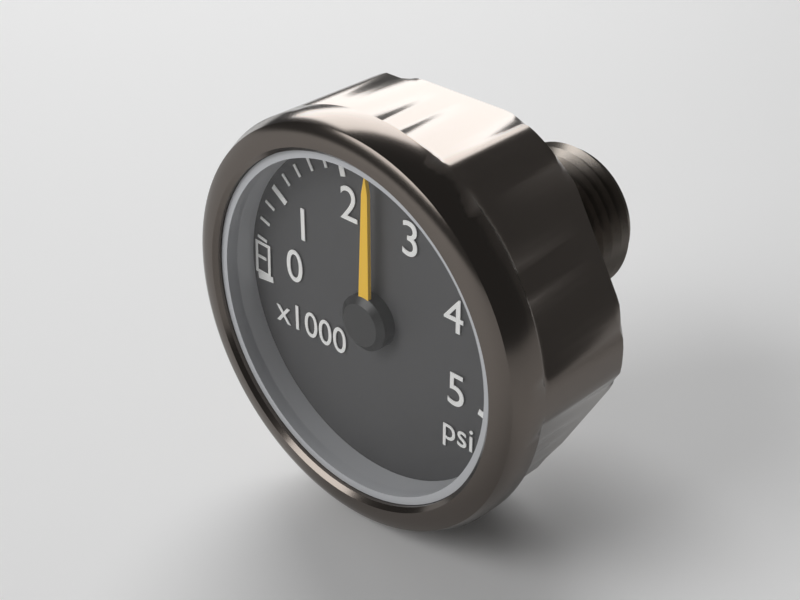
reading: 2400 psi
